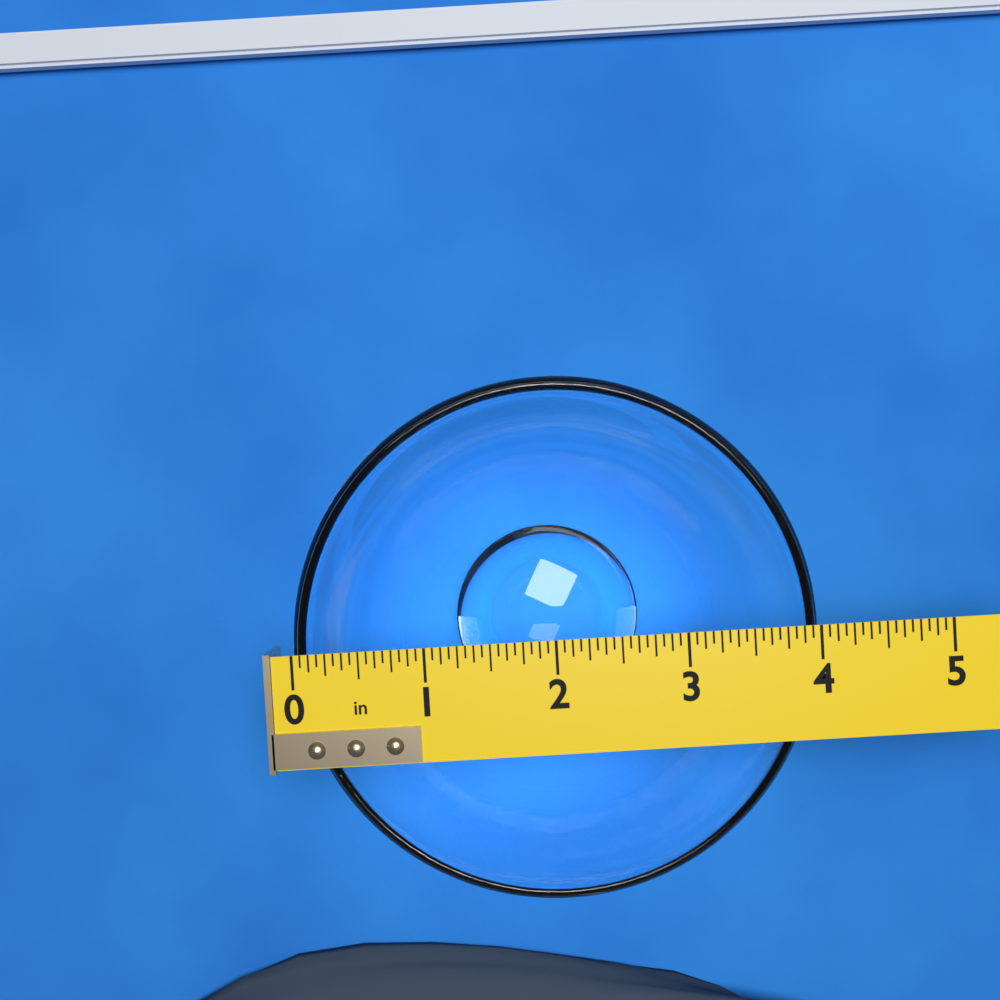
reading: 4.0000 in
